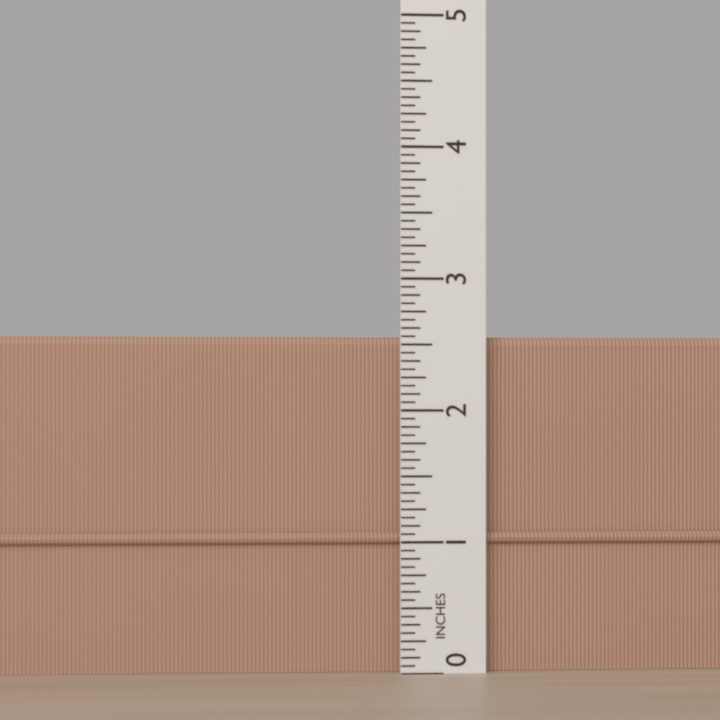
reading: 2.5625 in
